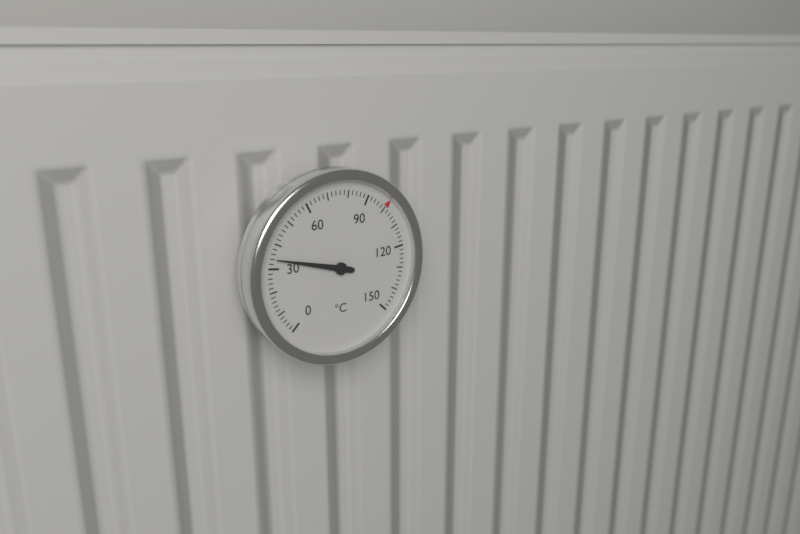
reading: 34 °C
